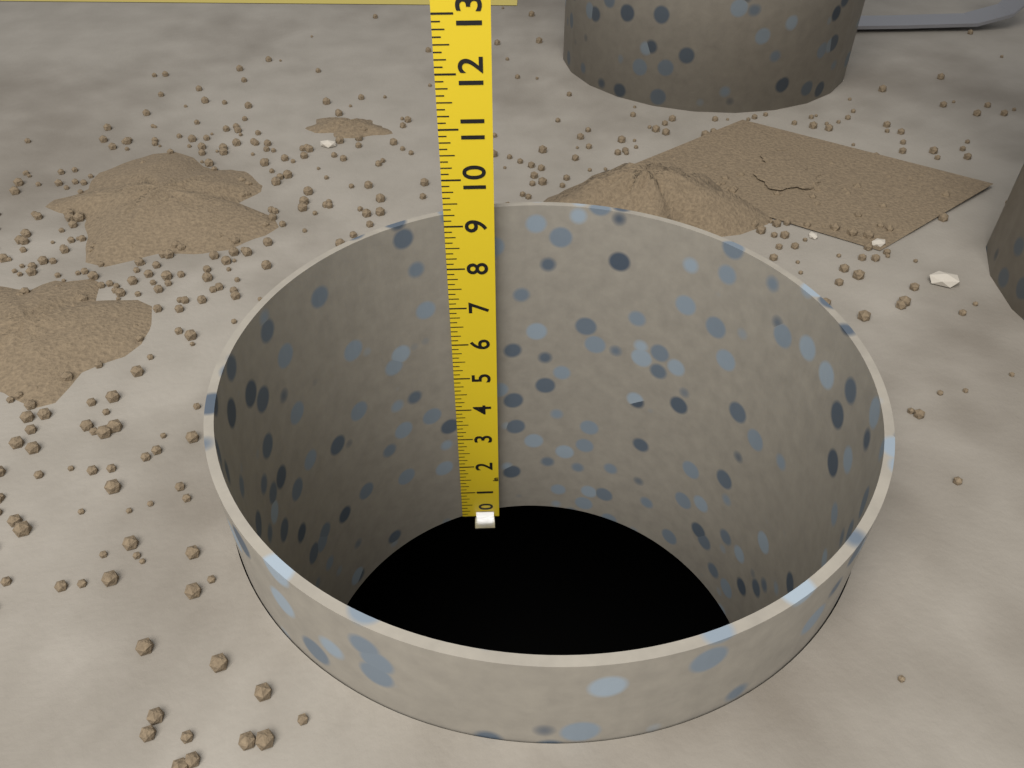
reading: 9.250 in
